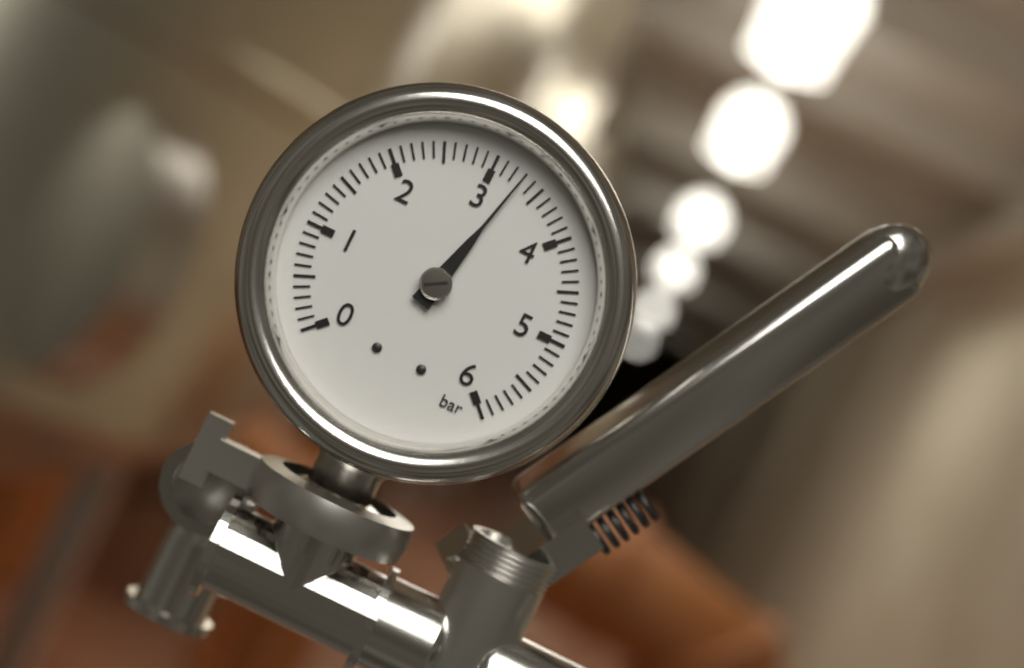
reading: 3.3 bar
